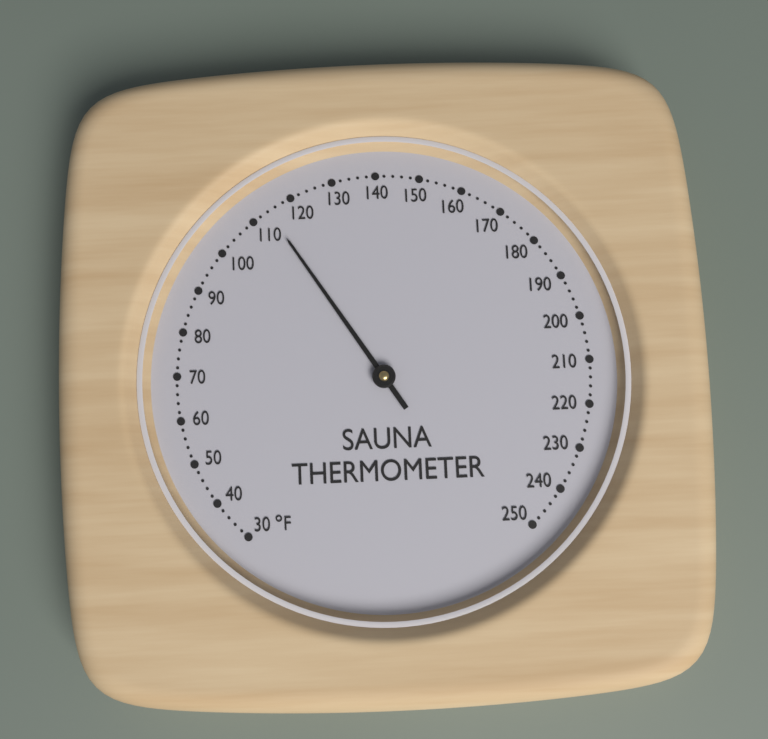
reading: 114 °F
